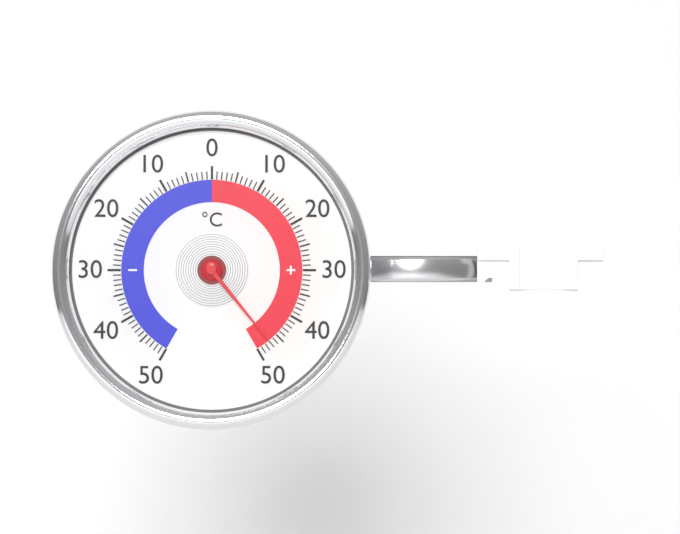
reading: 47 °C
